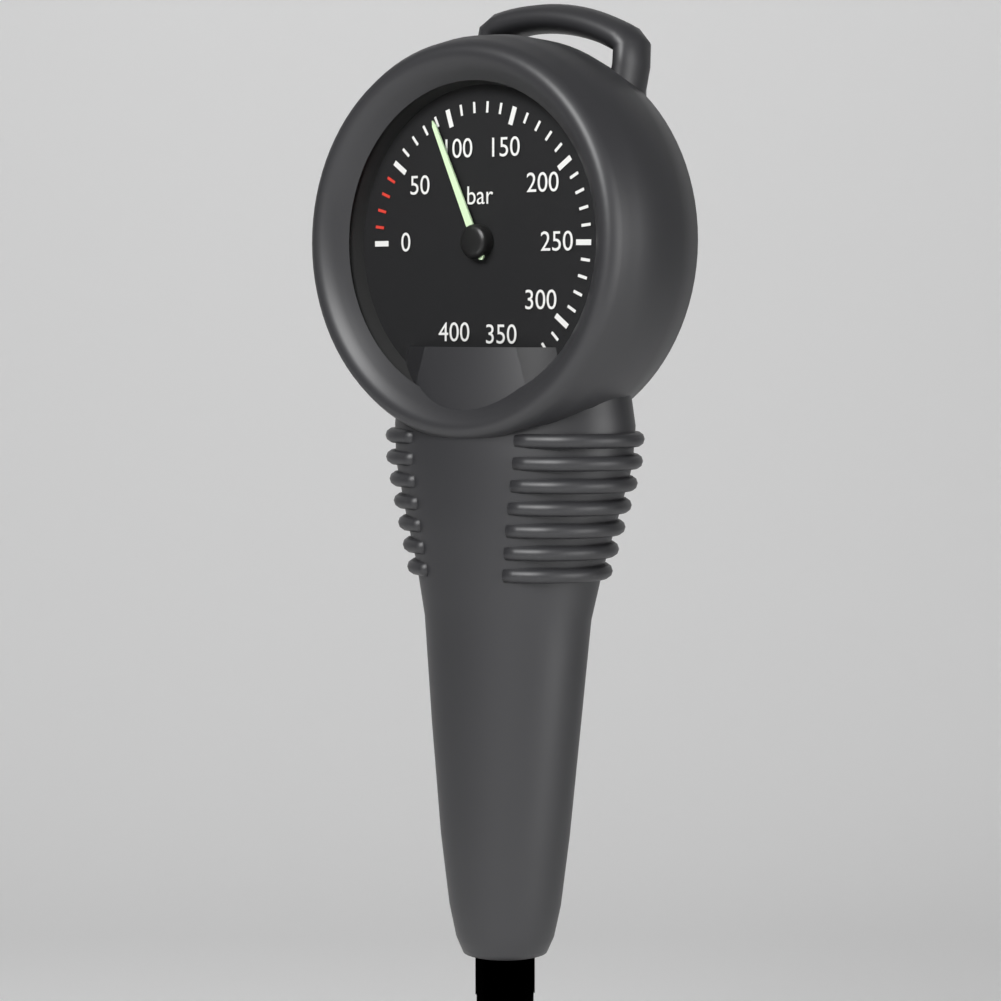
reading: 90 bar
